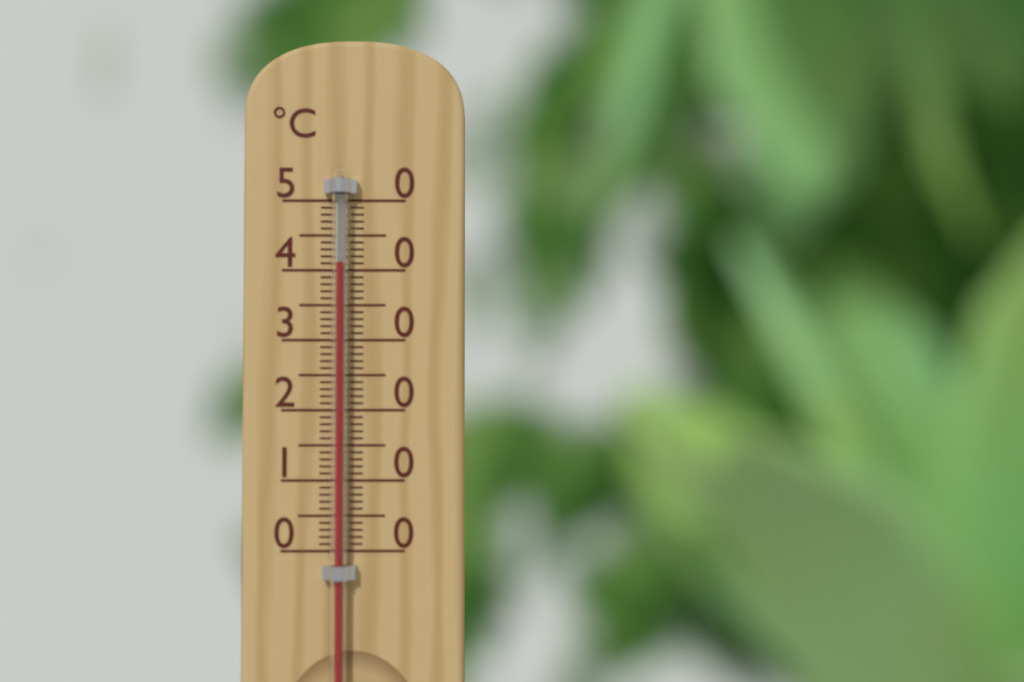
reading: 41 °C
